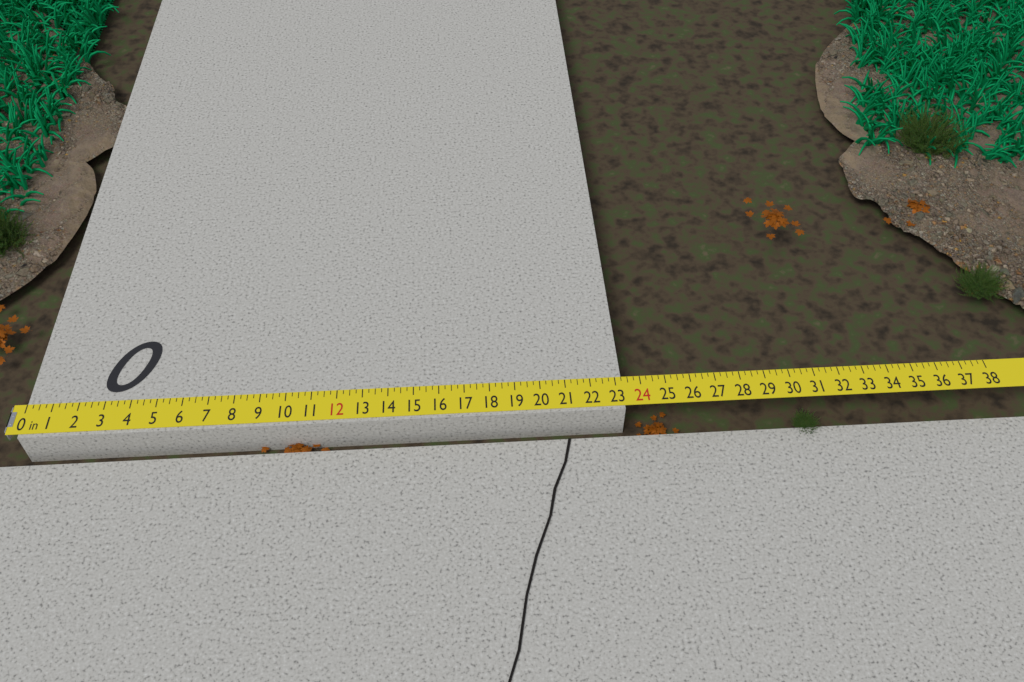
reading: 23.25 in
